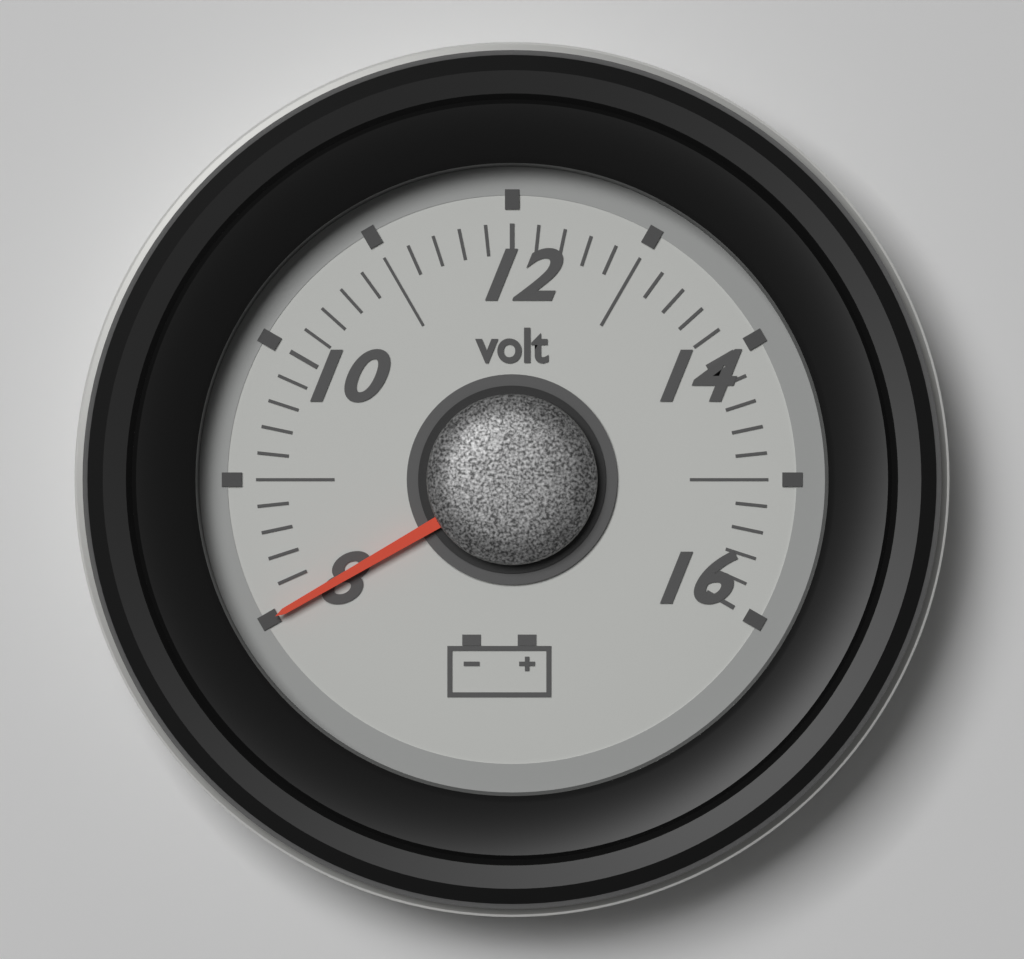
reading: 8.0 V
